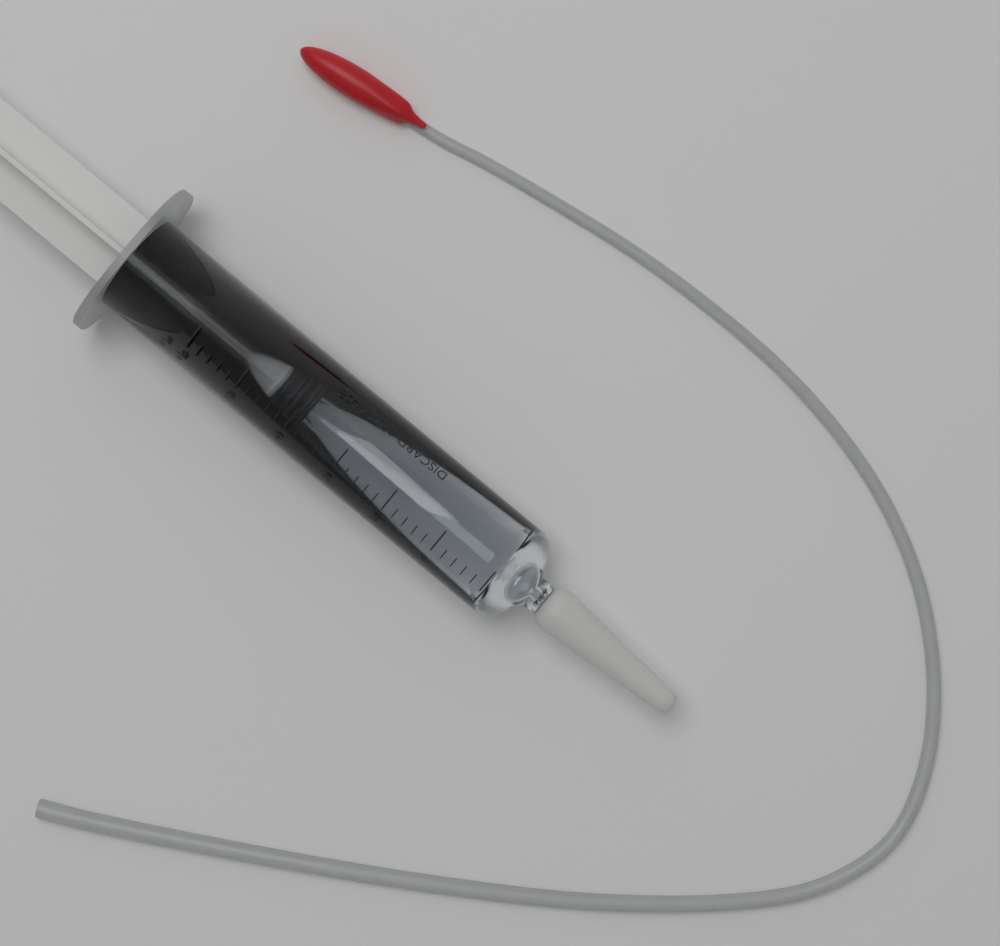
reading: 38 ml
